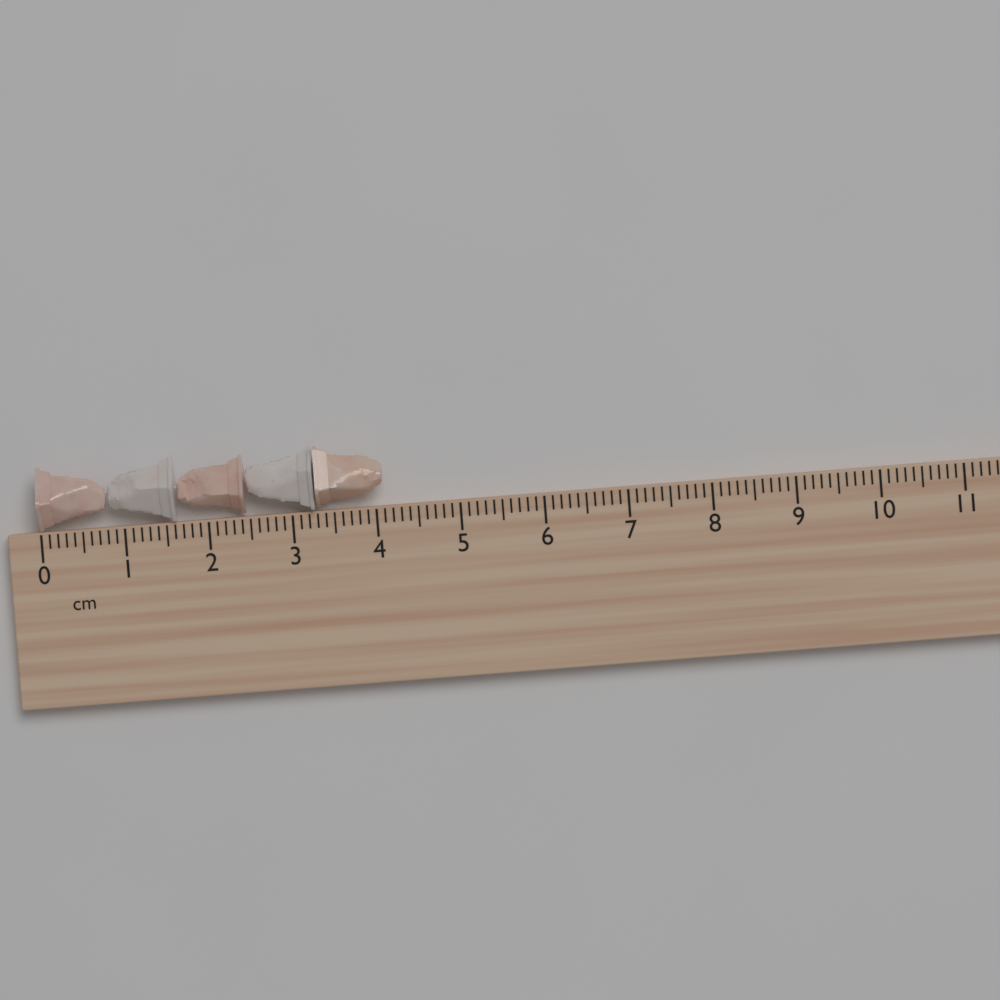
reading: 4.1 cm
